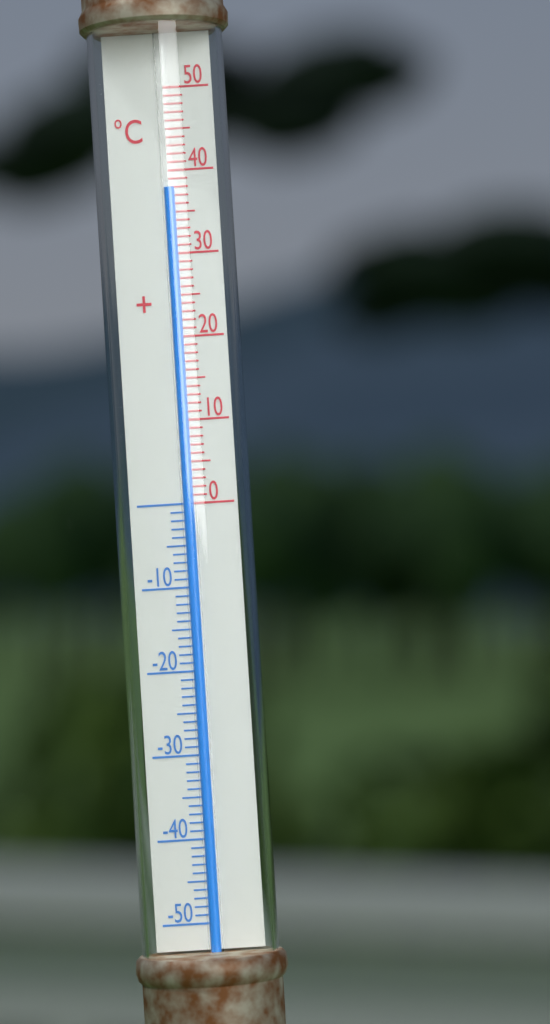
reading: 38 °C
